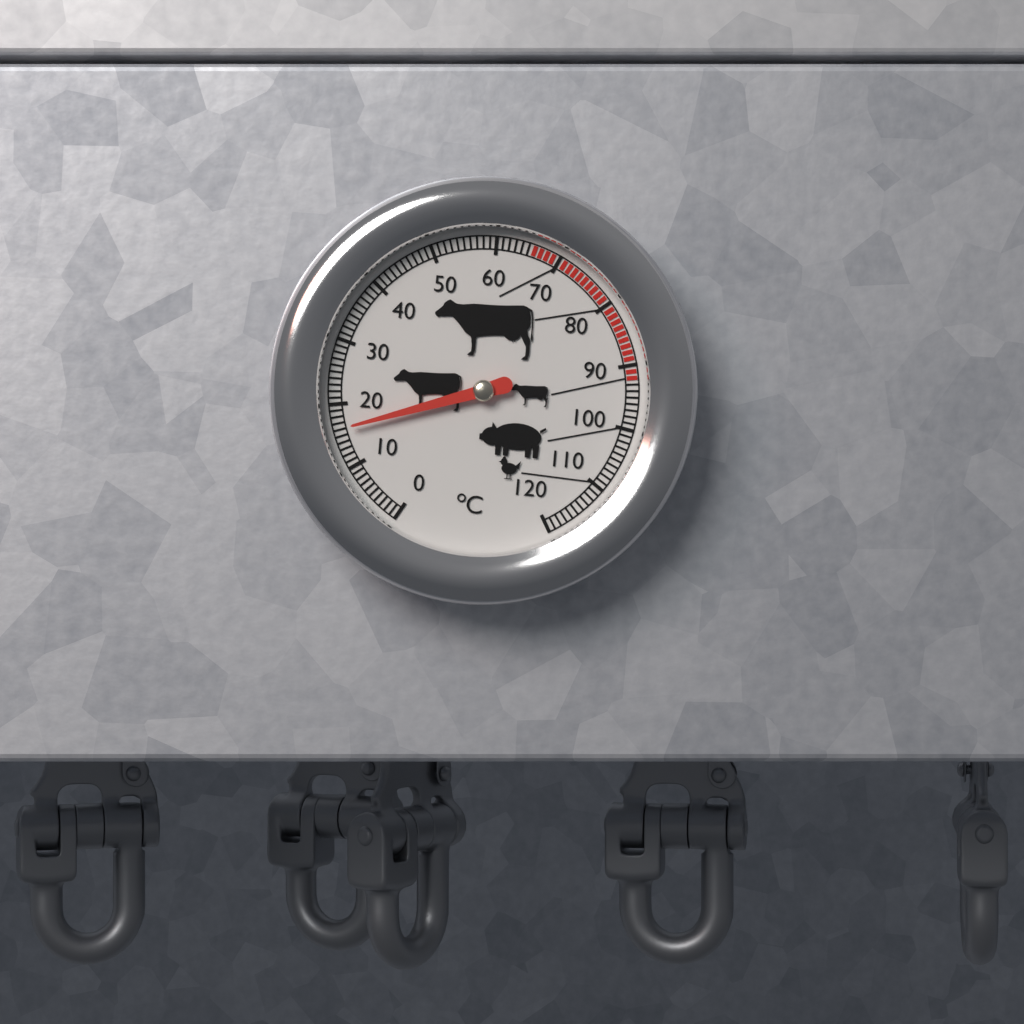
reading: 16 °C
